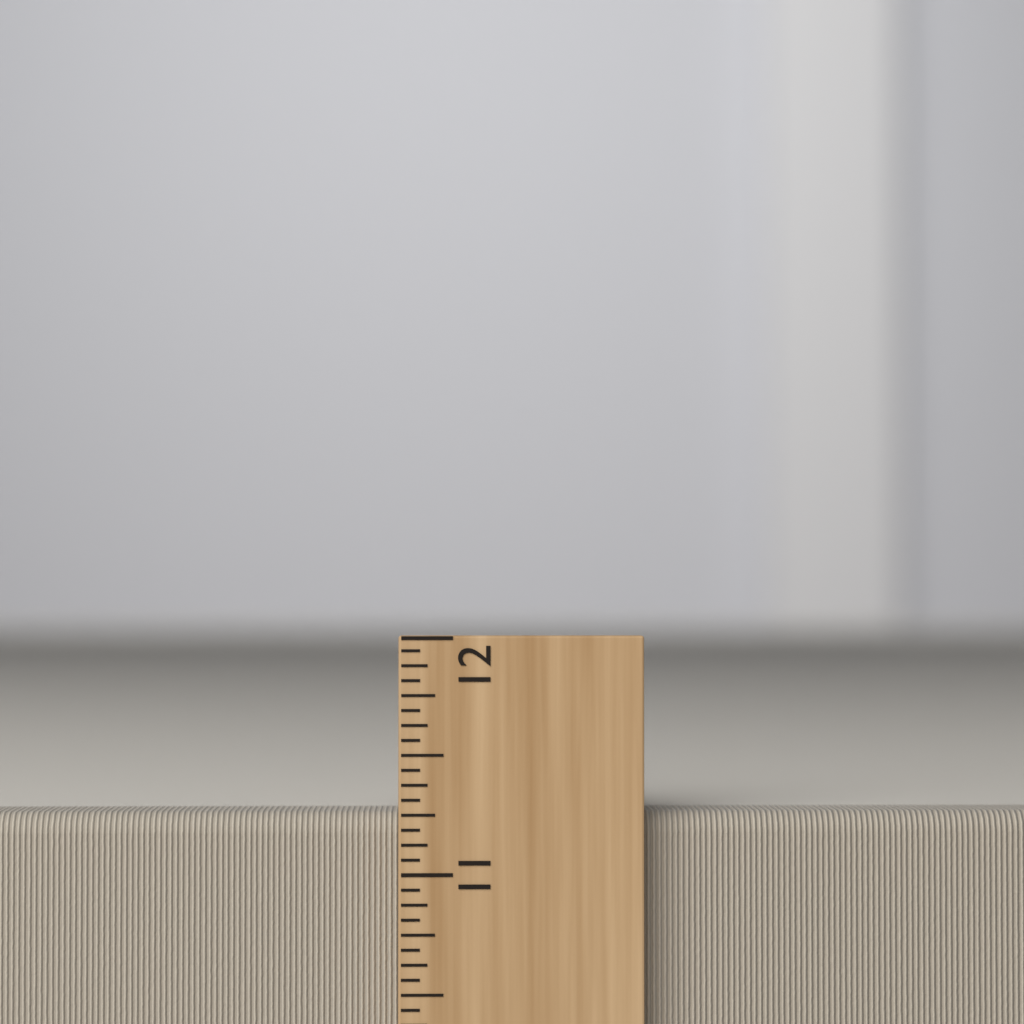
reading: 11.2500 inch
